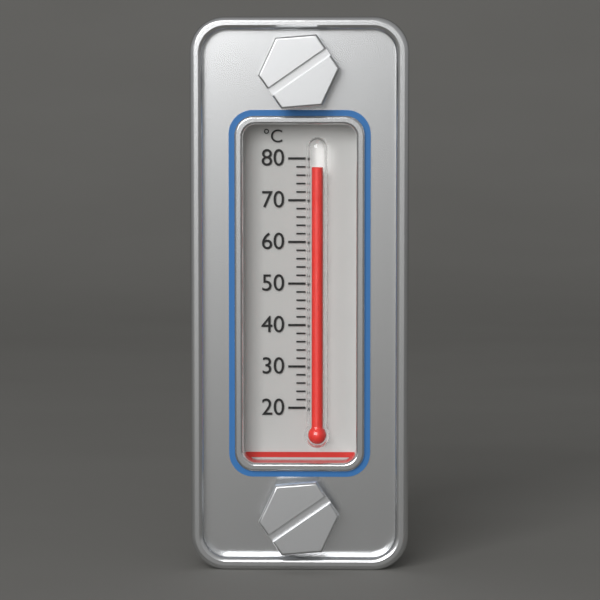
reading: 78 °C
